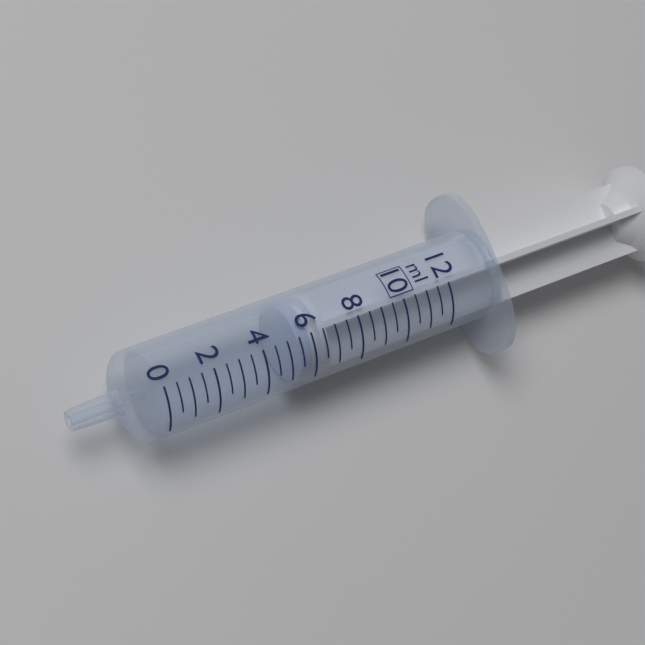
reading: 5.5 ml
